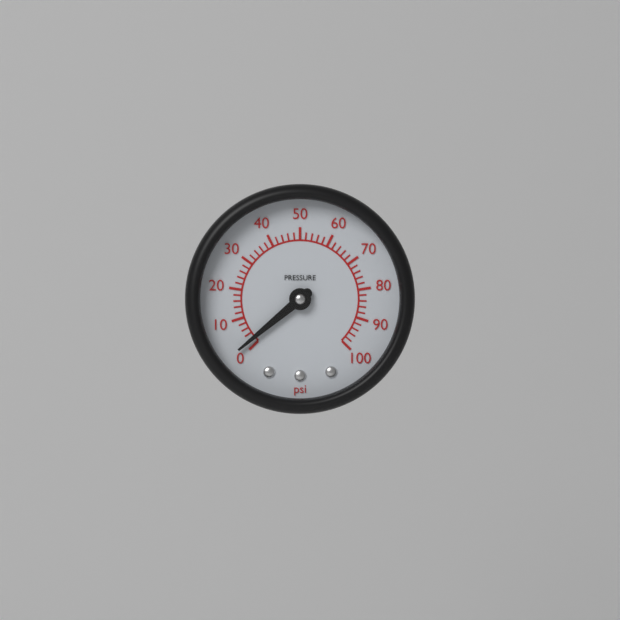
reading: 2 psi
